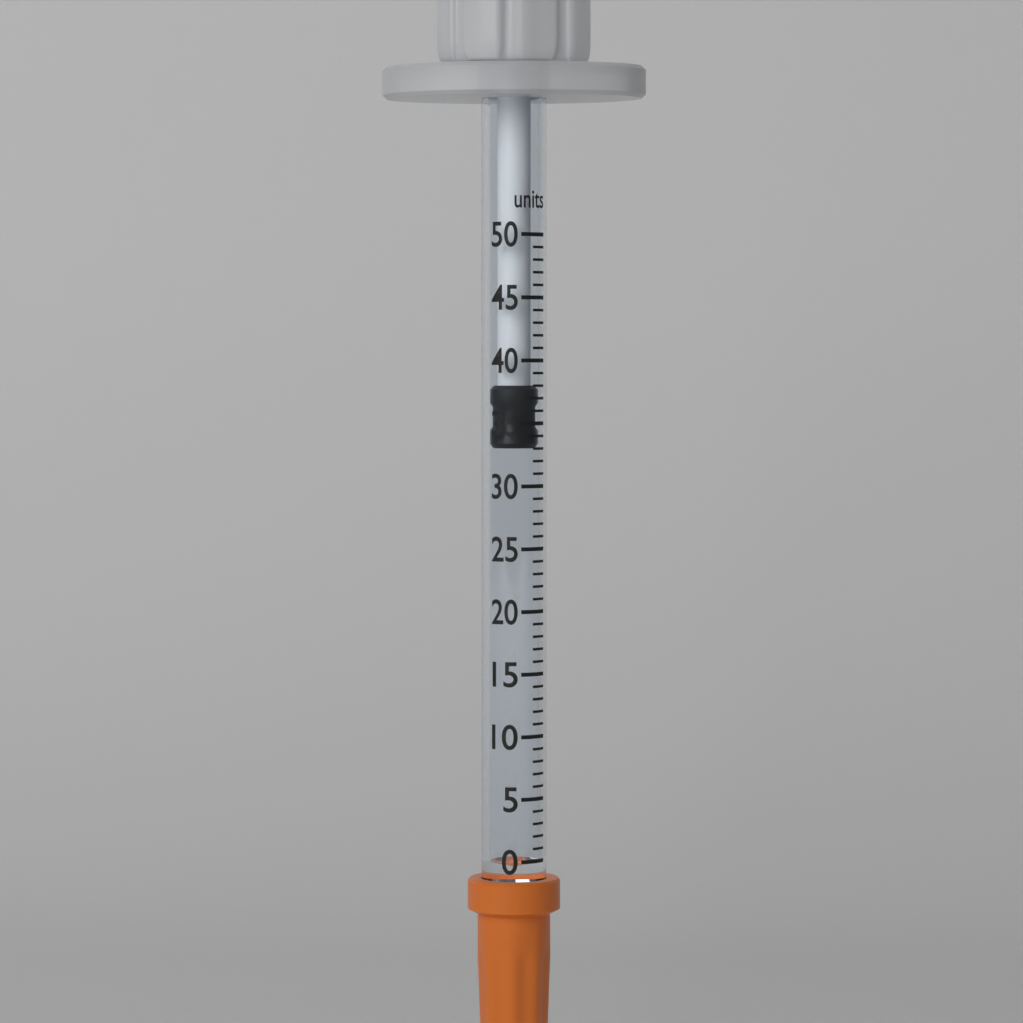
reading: 33 units
